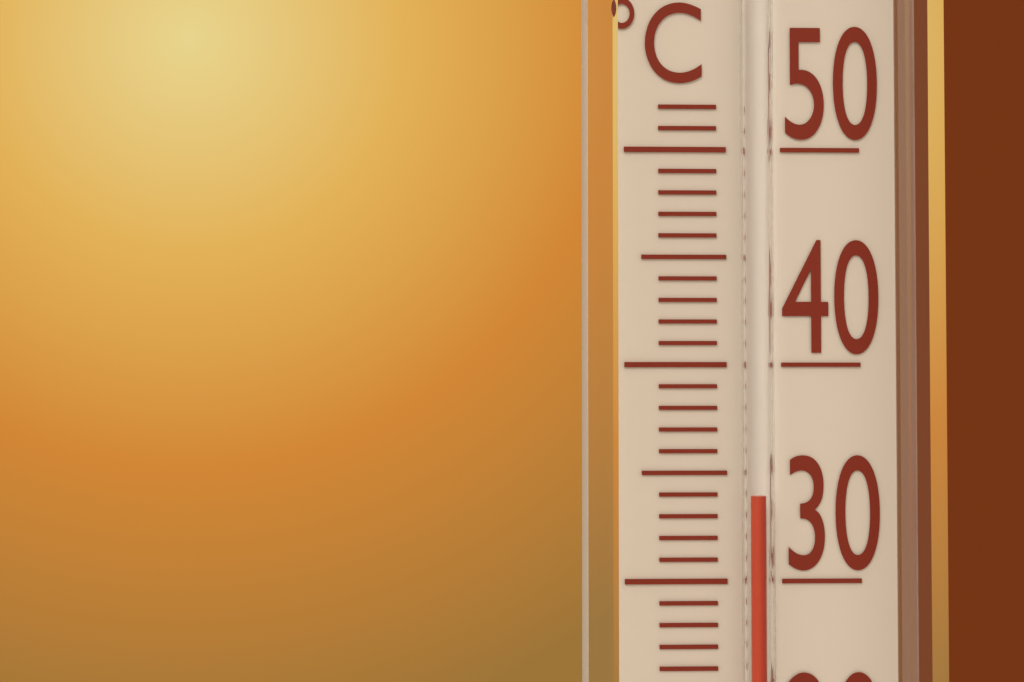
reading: 34 °C
